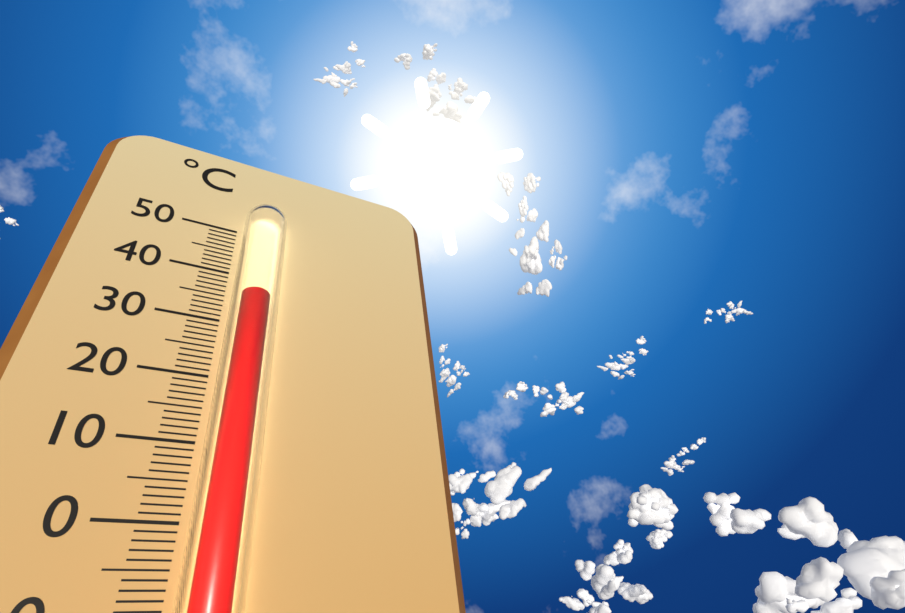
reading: 34 °C
